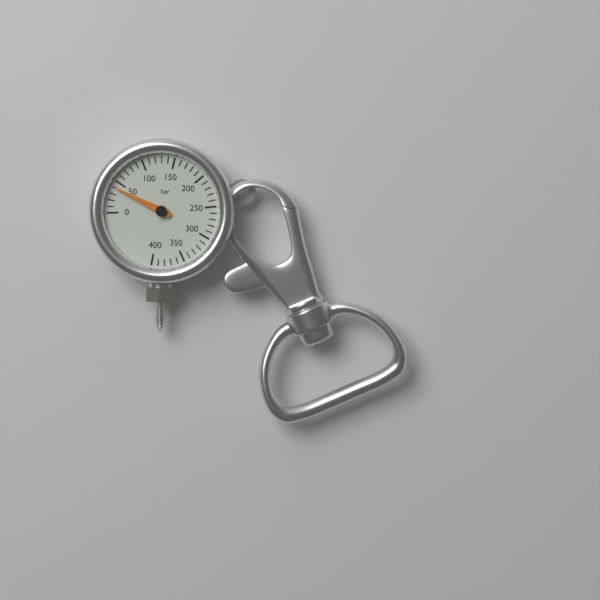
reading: 40 bar
